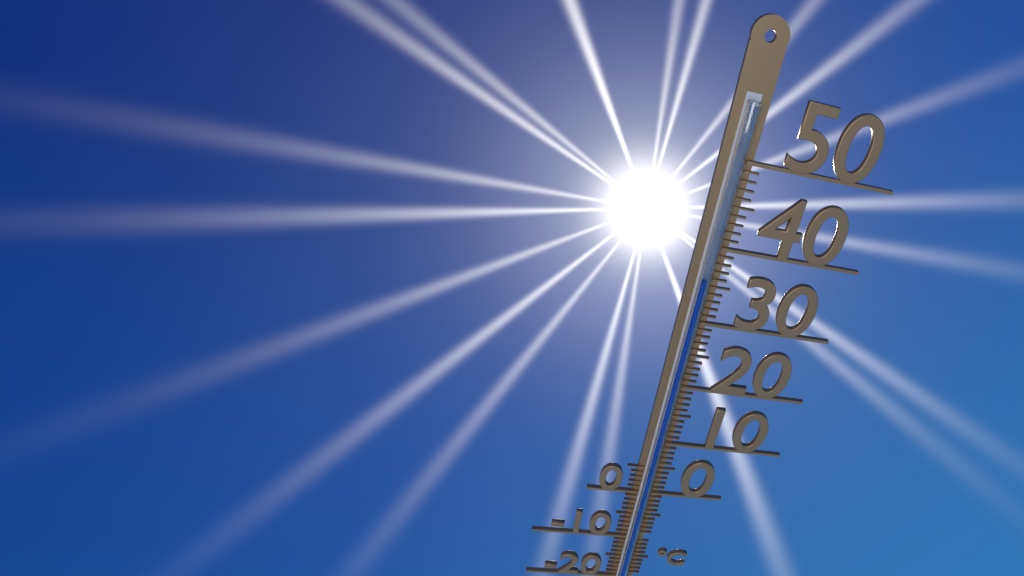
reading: 36 °C
